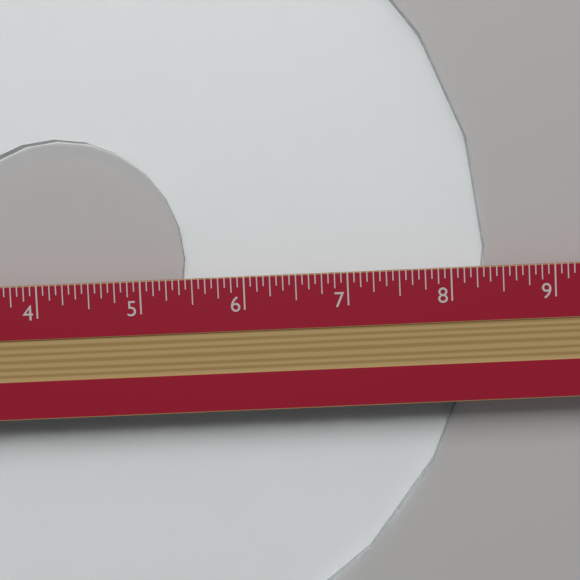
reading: 8.3750 in
